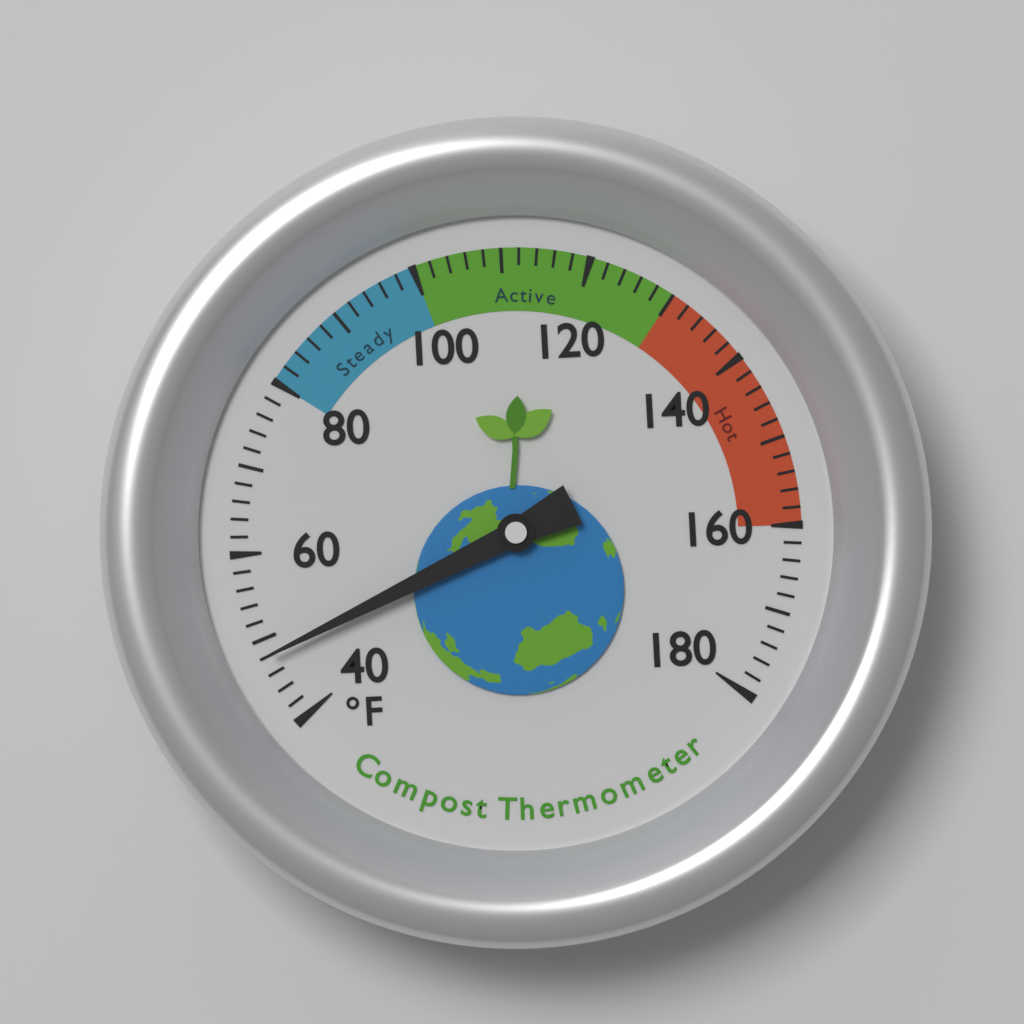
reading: 48 °F
